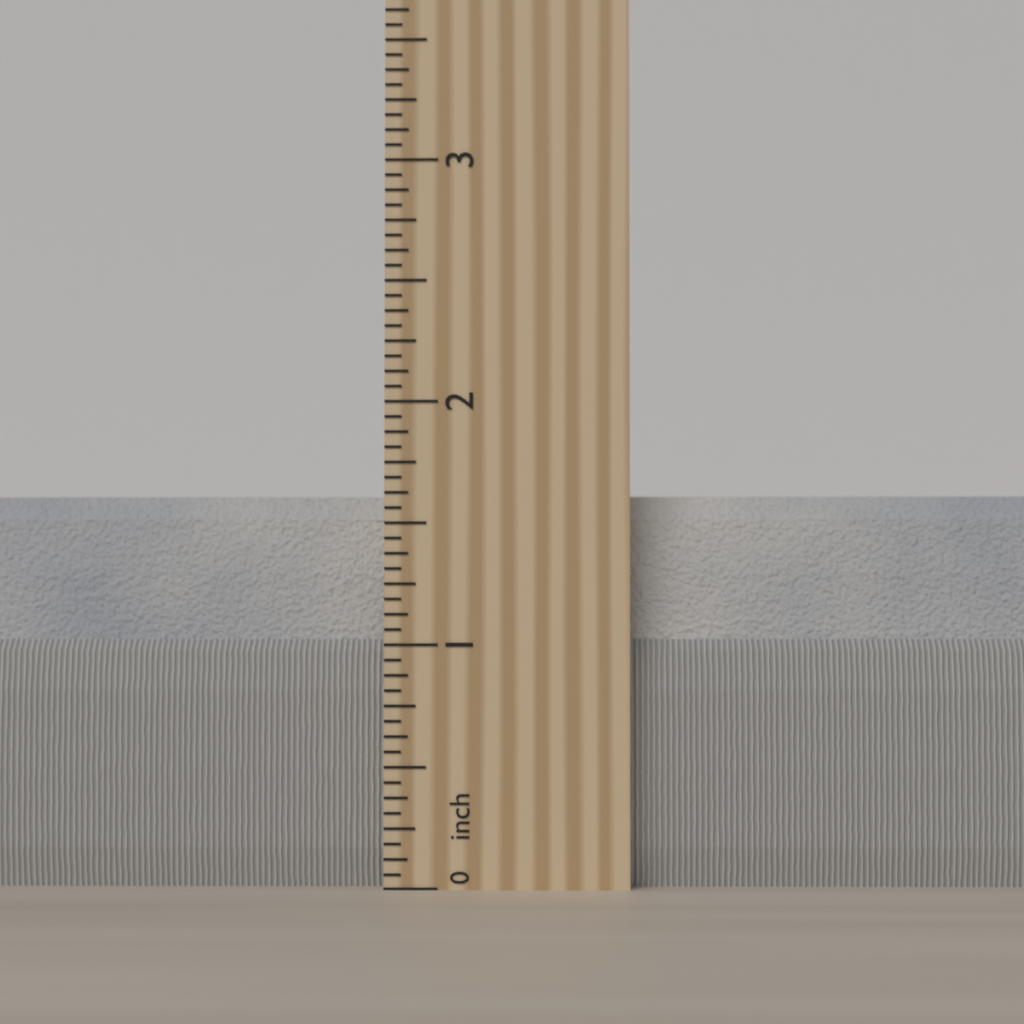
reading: 1.6250 inch
